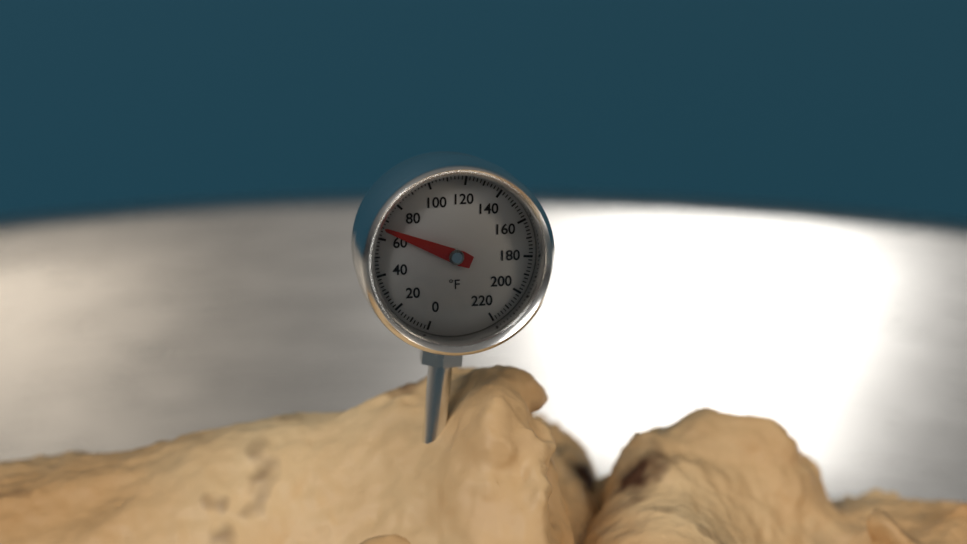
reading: 66 °F
